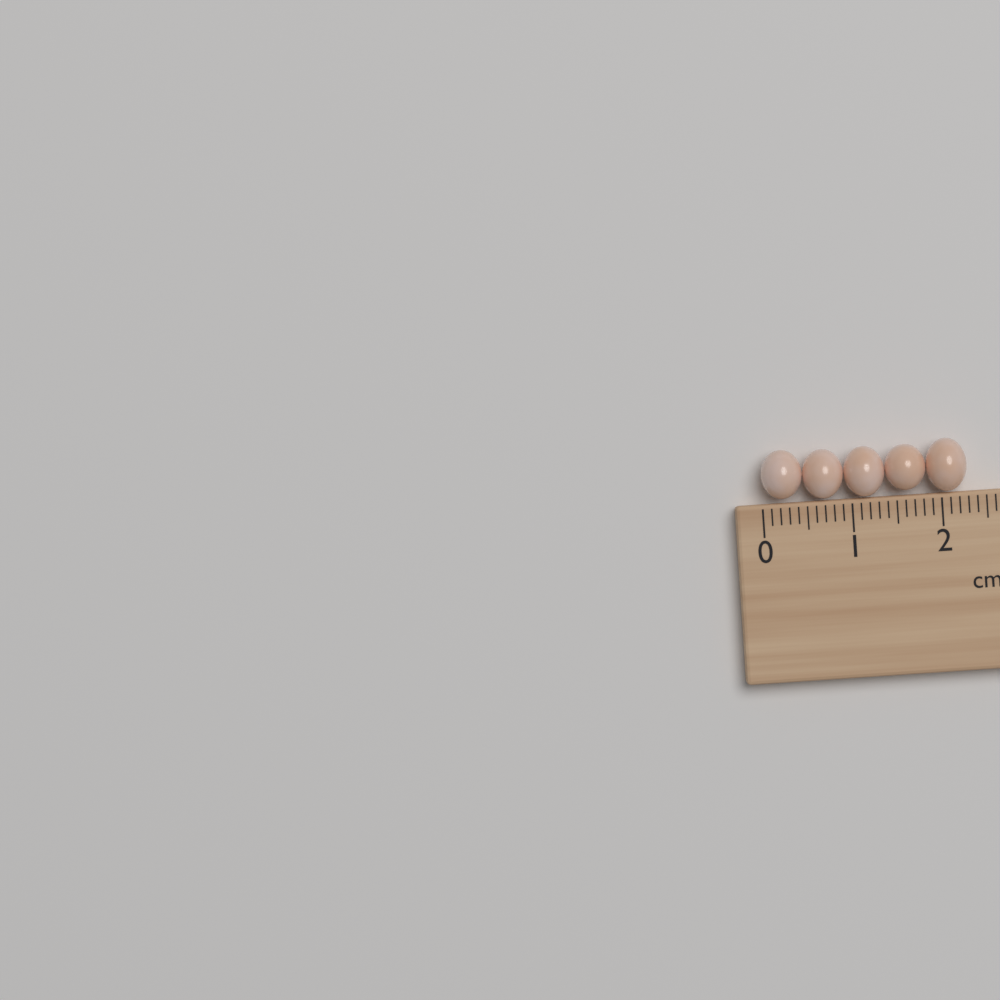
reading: 2.3 cm
